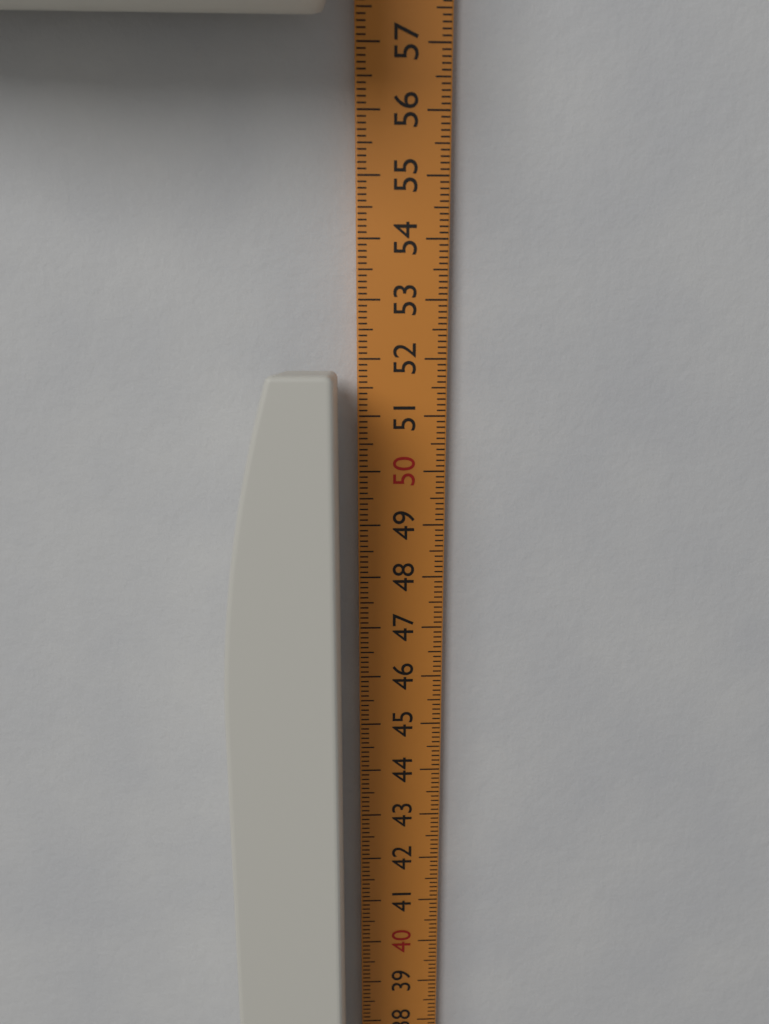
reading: 51.8 cm
